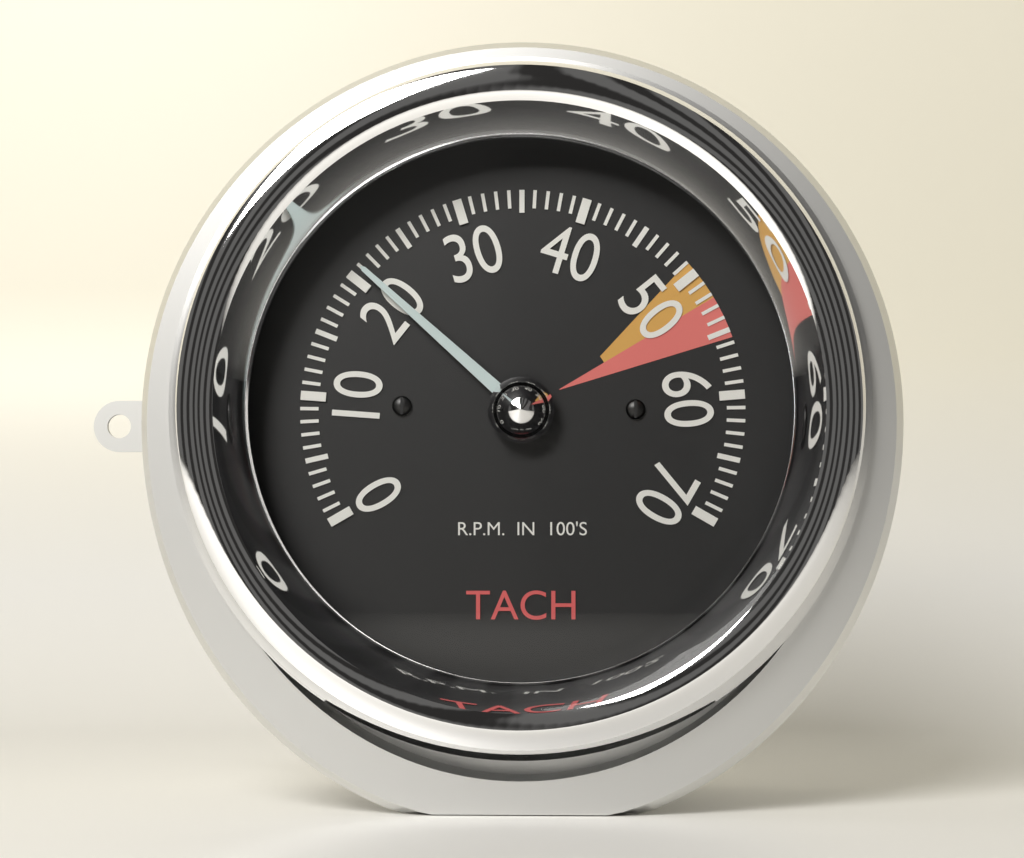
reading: 21 RPM x100
